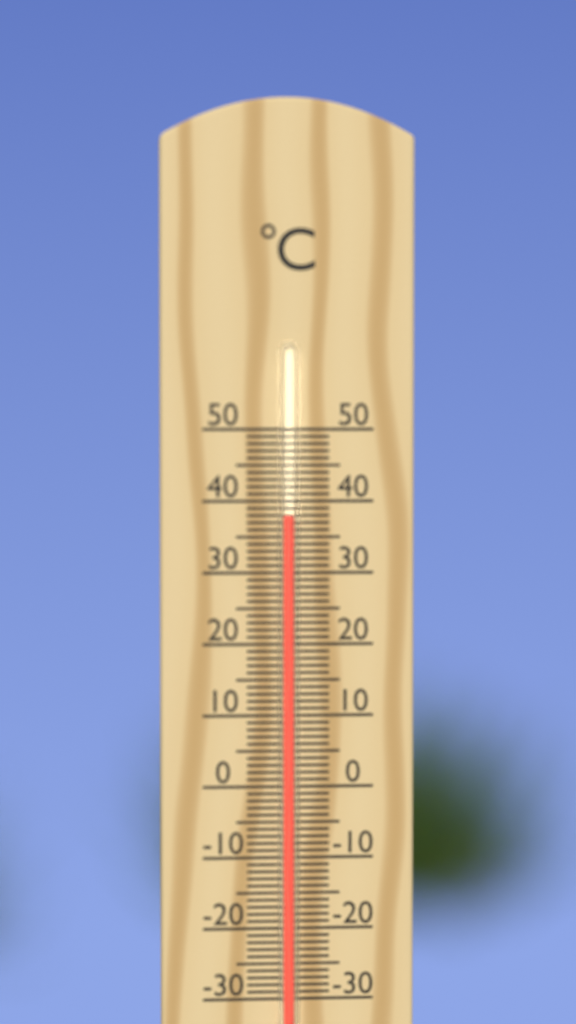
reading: 38 °C
